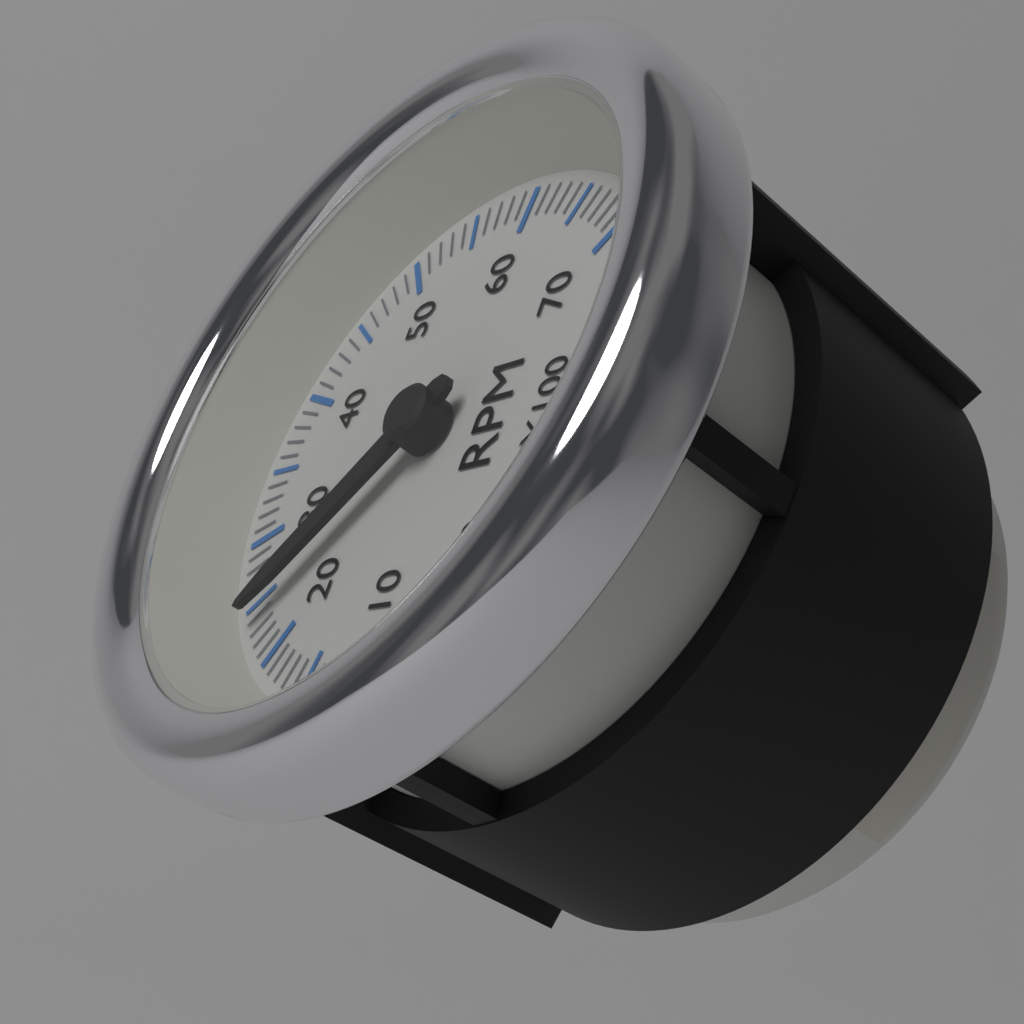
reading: 2400 RPM
